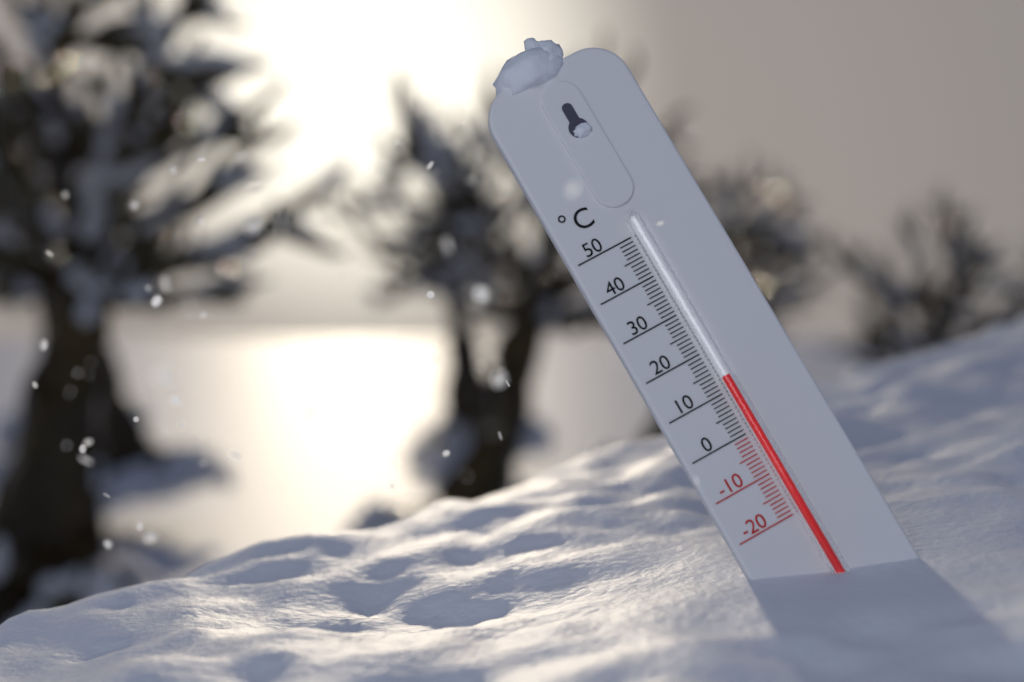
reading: 13 °C
